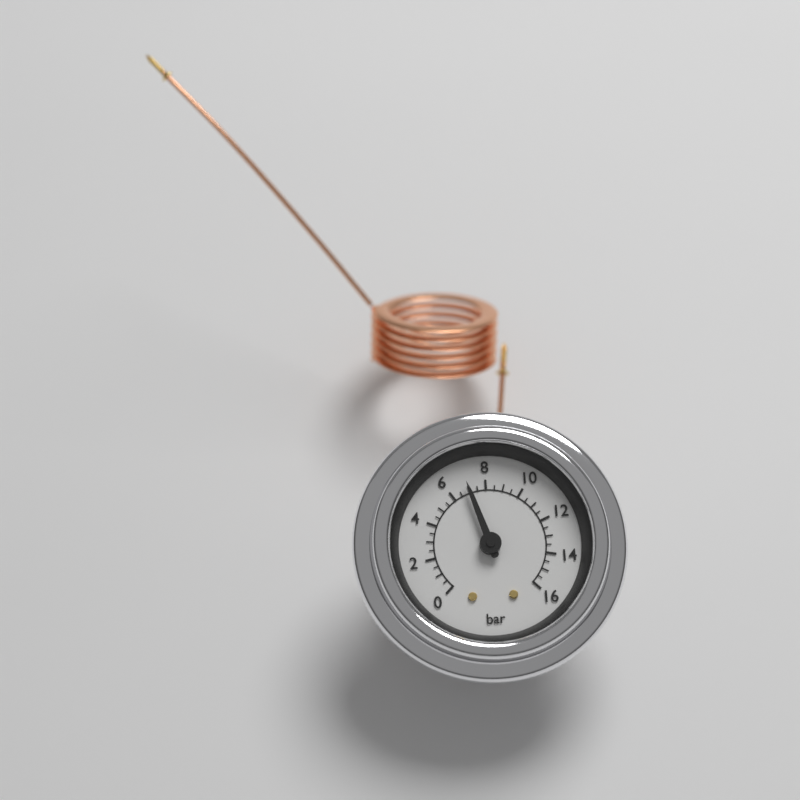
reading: 7.0 bar
